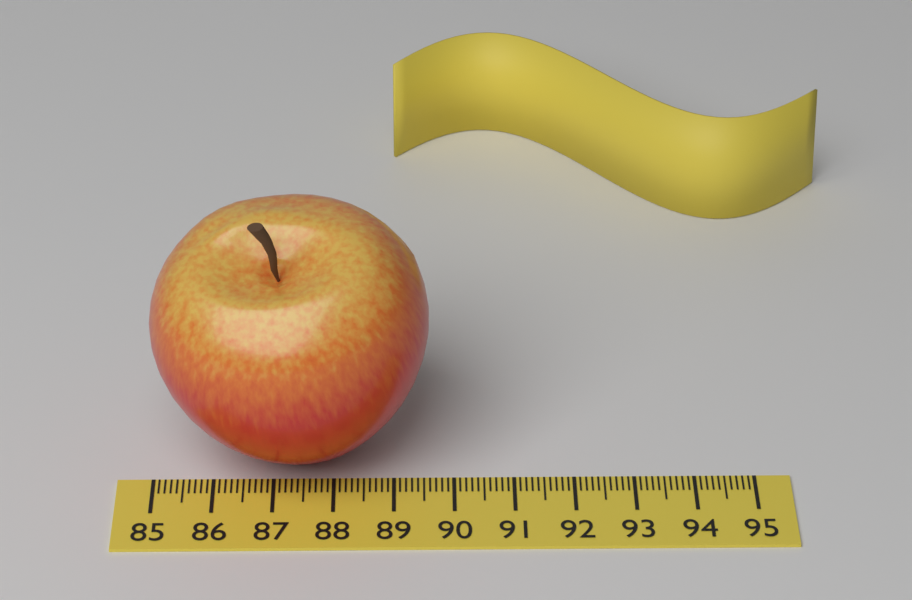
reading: 89.6 (no unit)
